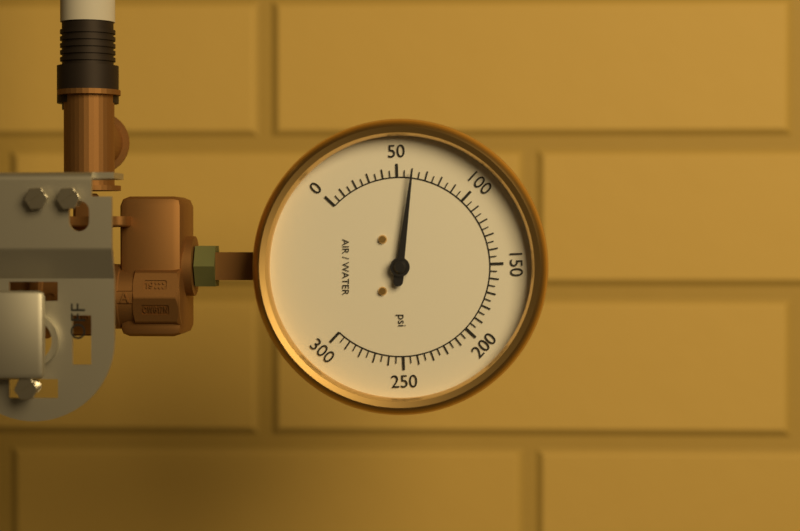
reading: 60 psi
